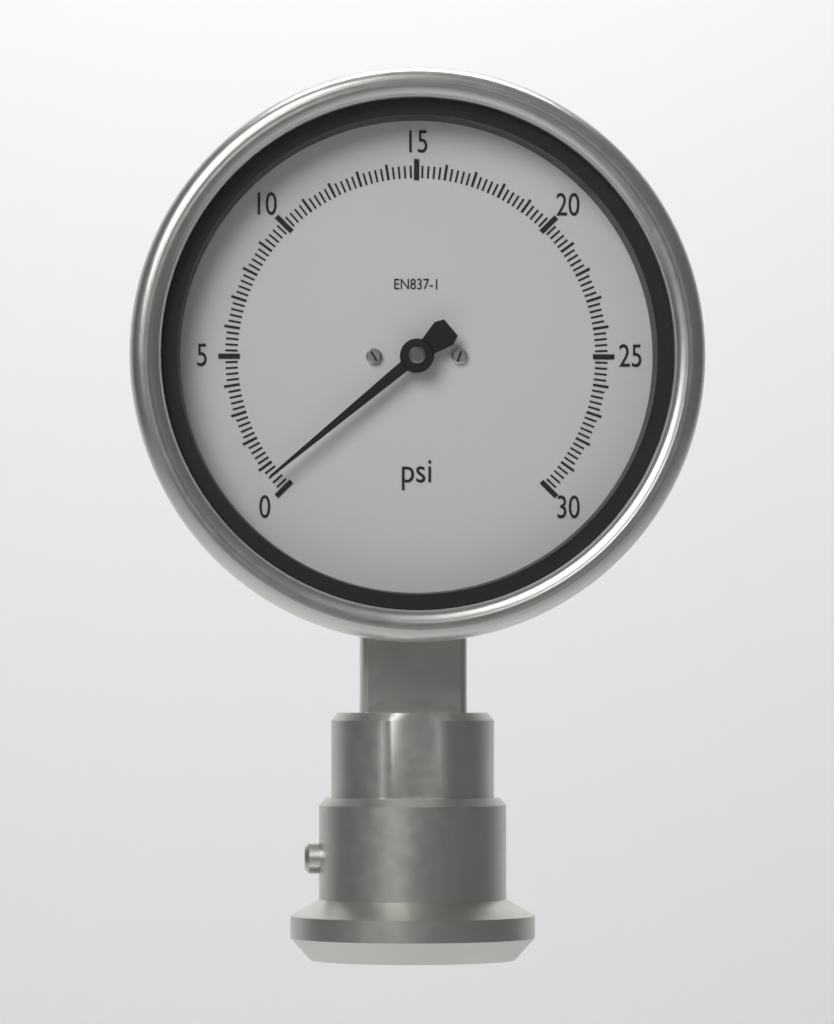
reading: 0.6 psi
